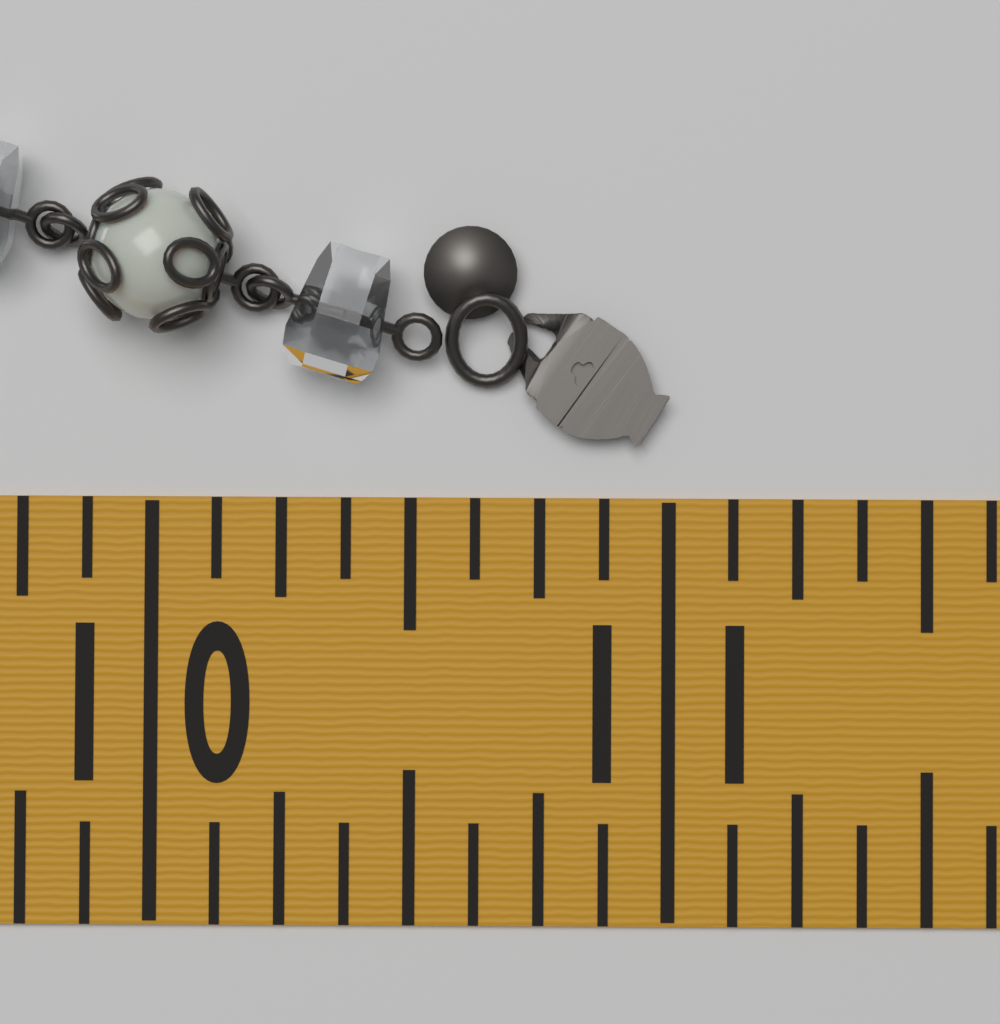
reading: 11.000 in
